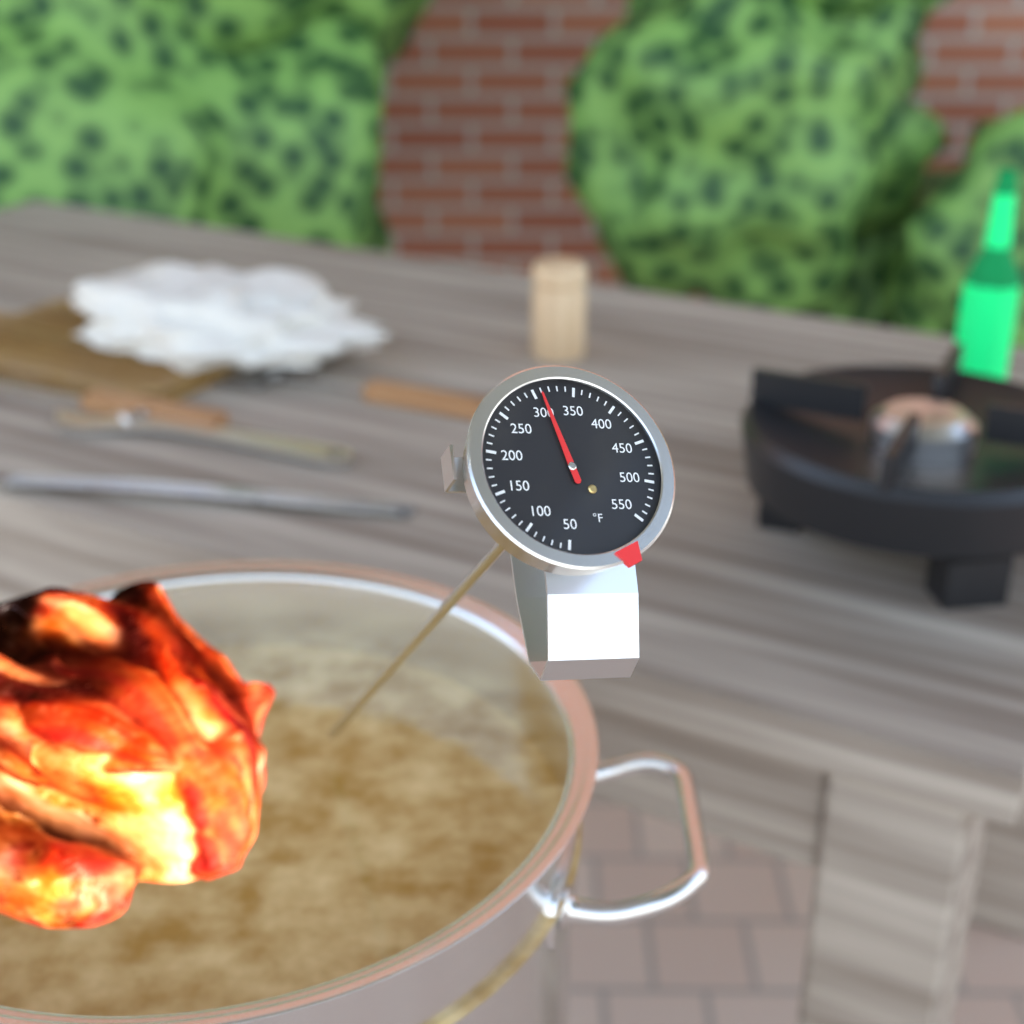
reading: 310 °F
